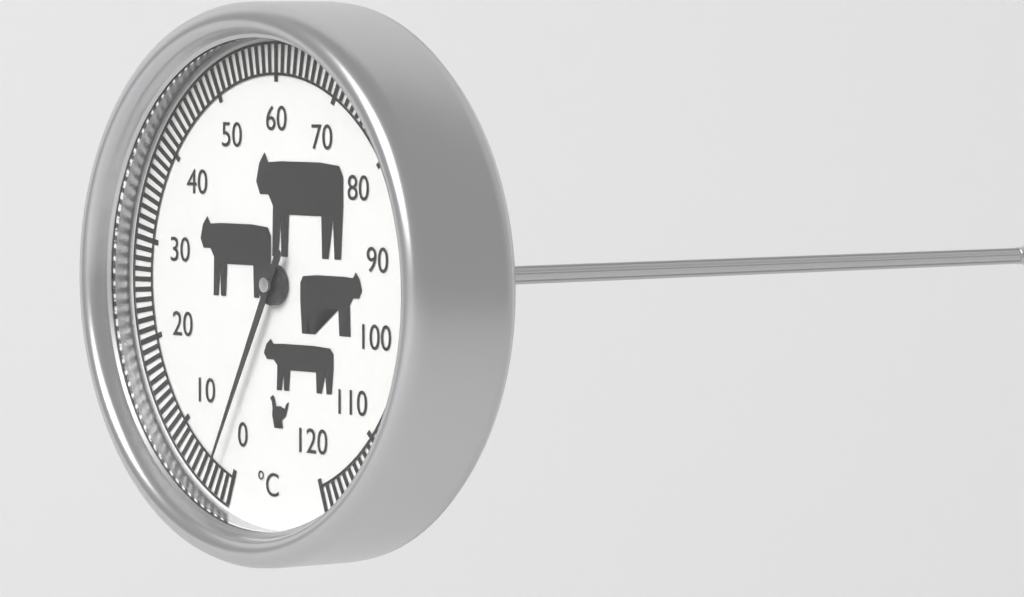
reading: 3 °C
